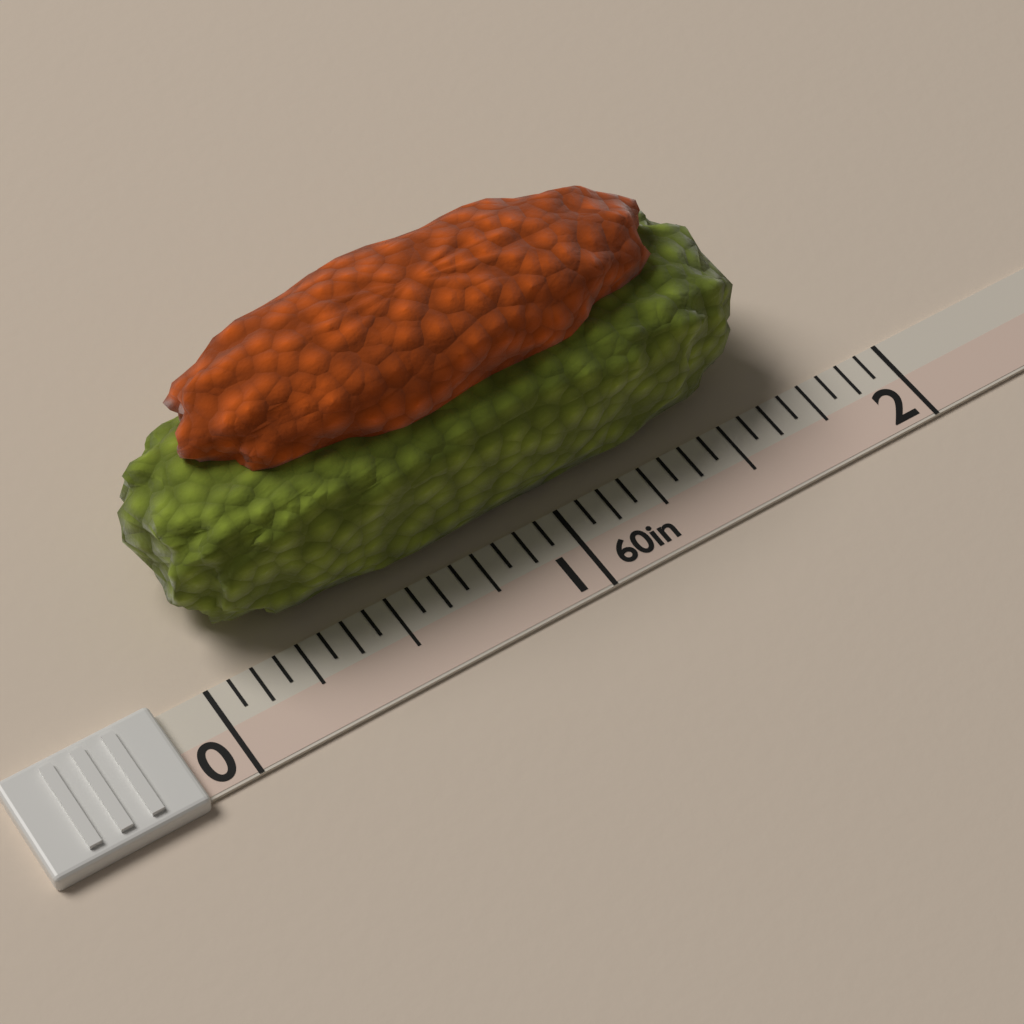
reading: 1.6875 in
